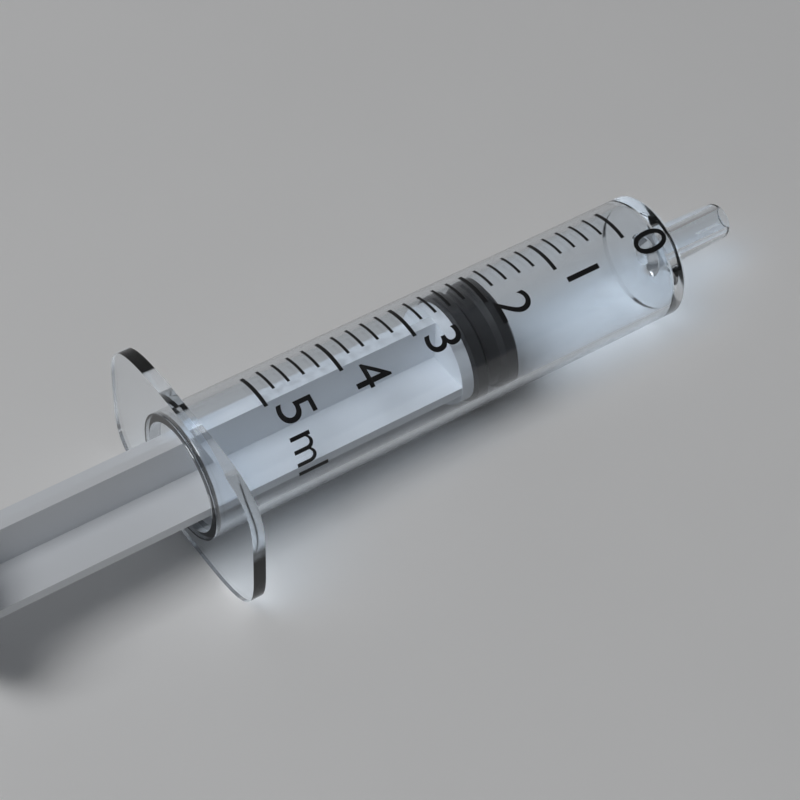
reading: 1.8 ml
